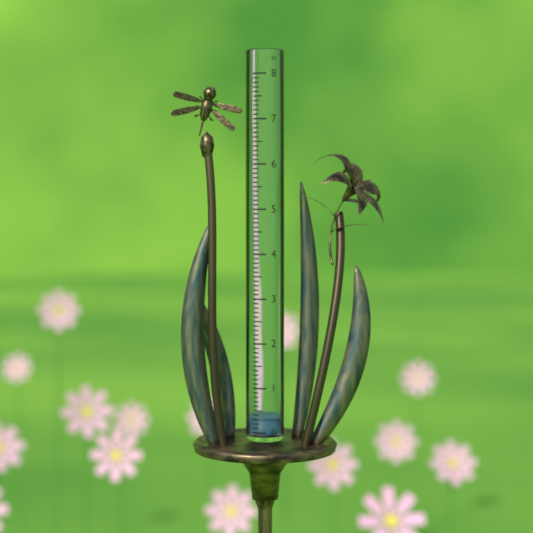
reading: 0.3 in
